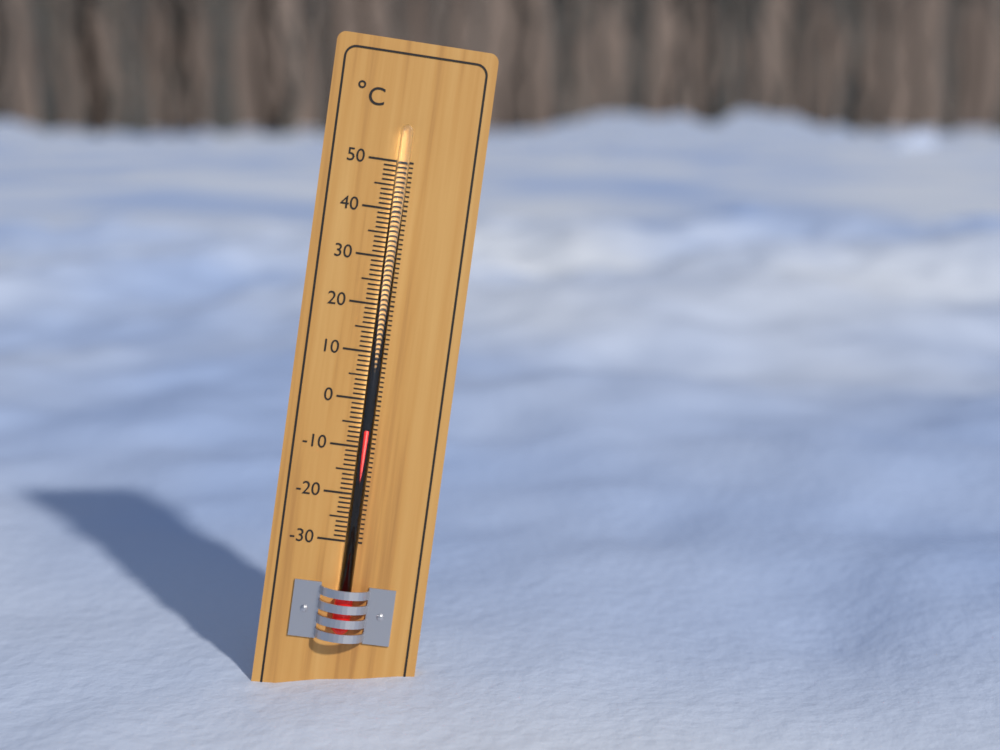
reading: -6 °C
